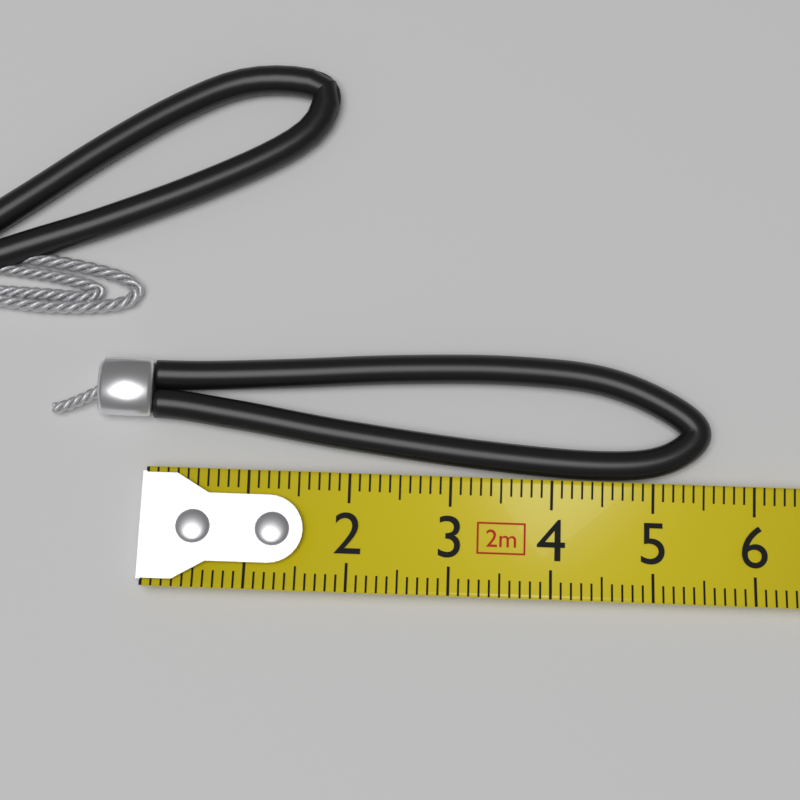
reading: 5.6 cm
